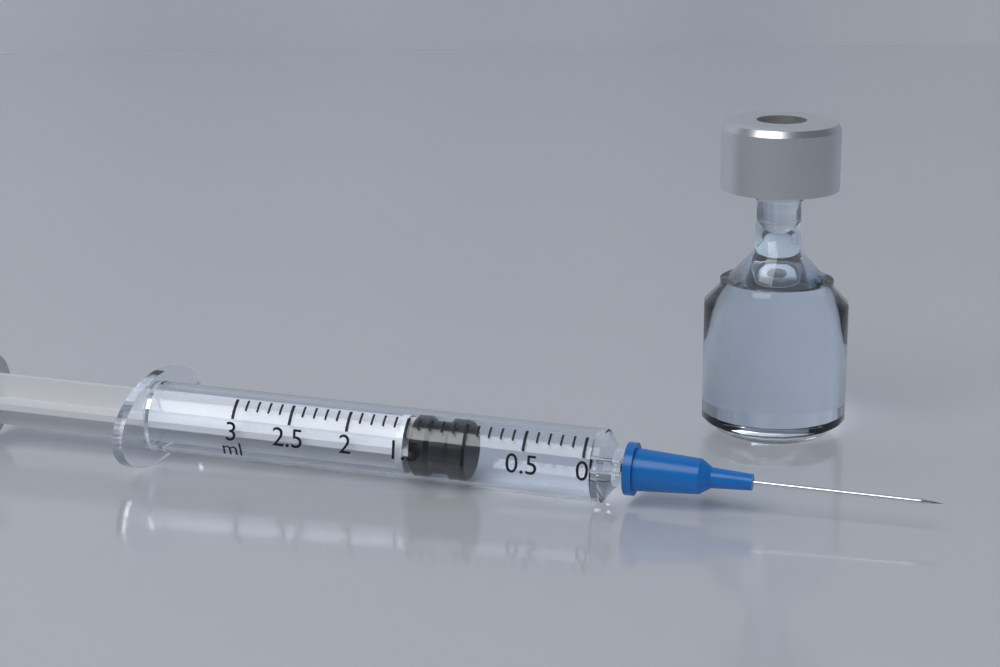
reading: 1.0 ml
